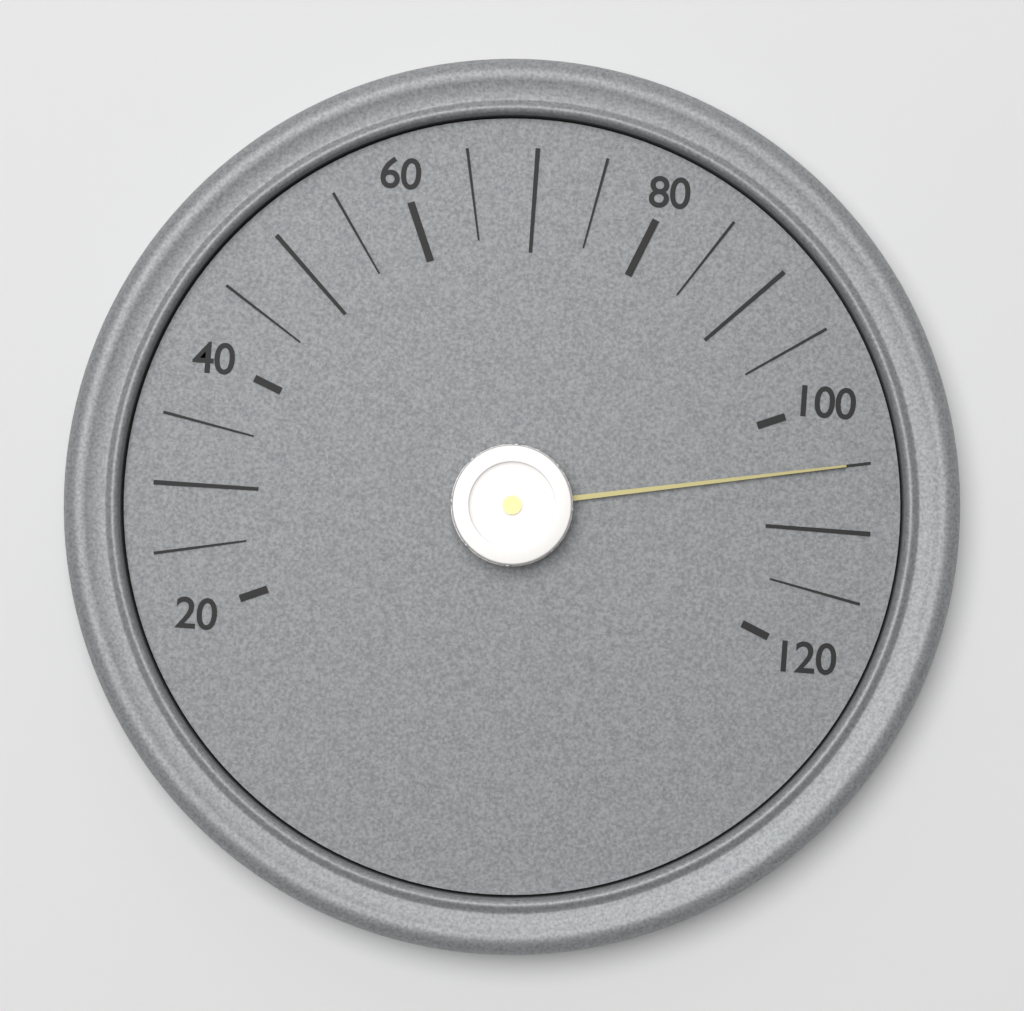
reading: 105 (no unit)
